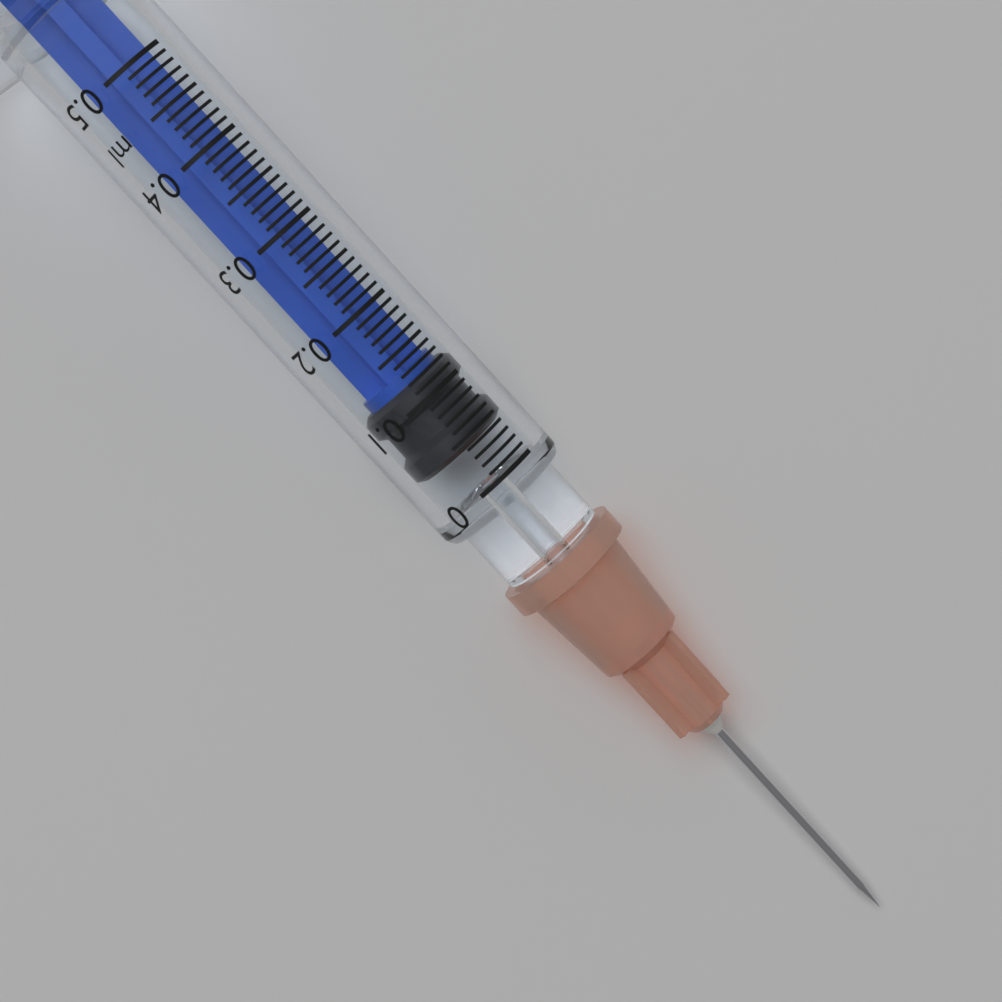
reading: 0.04 ml
